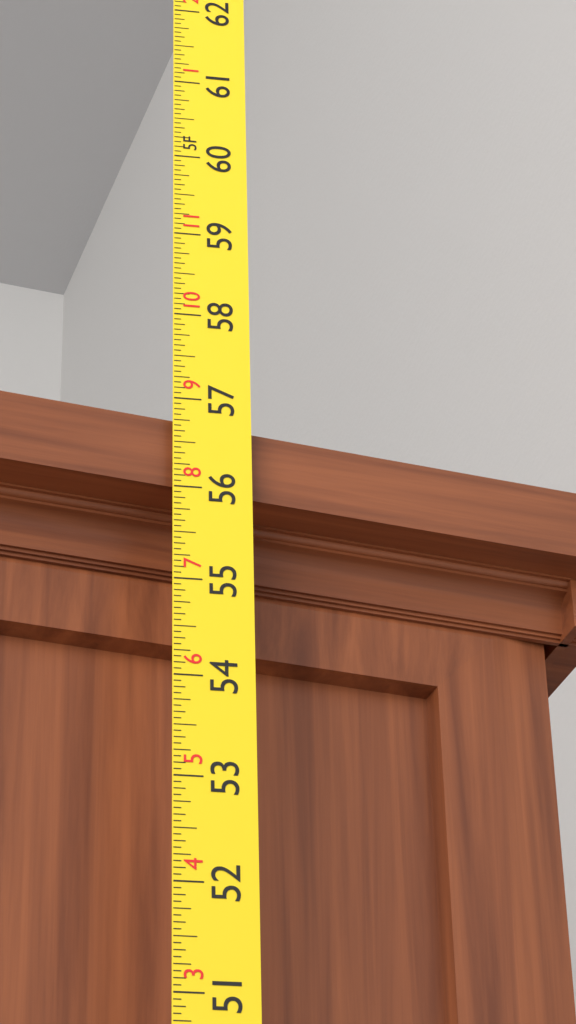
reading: 56.8125 in
